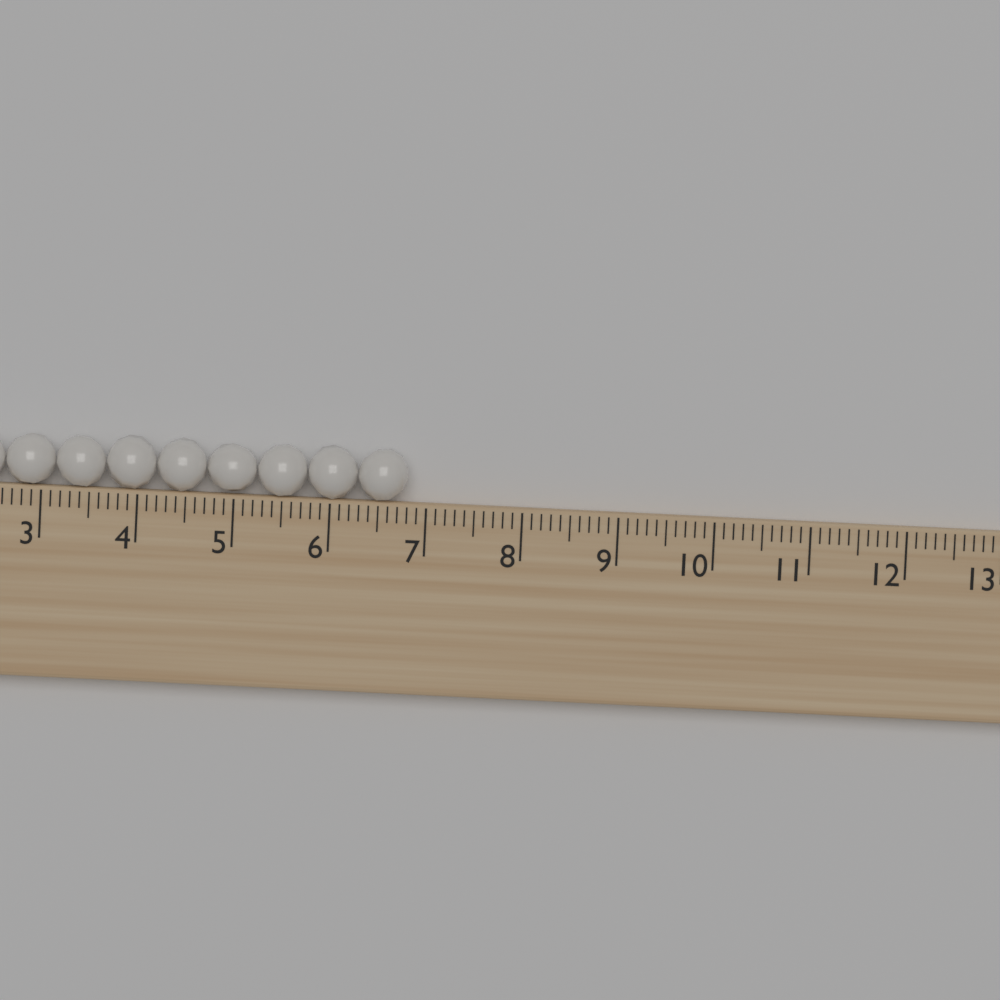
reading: 6.8 (no unit)
